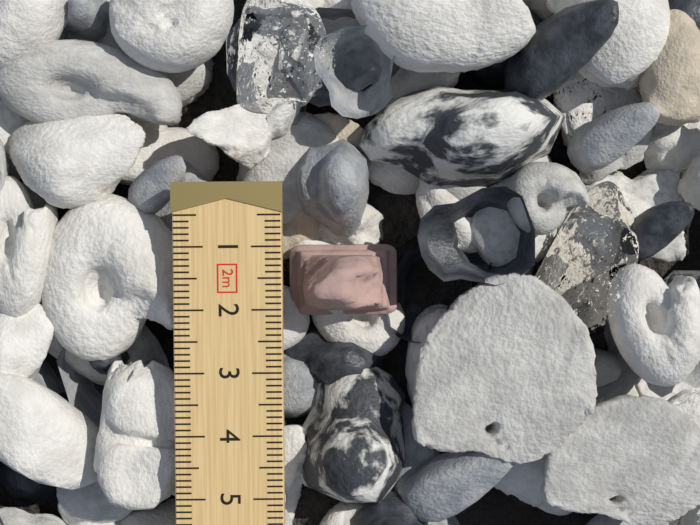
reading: 2.2 cm
